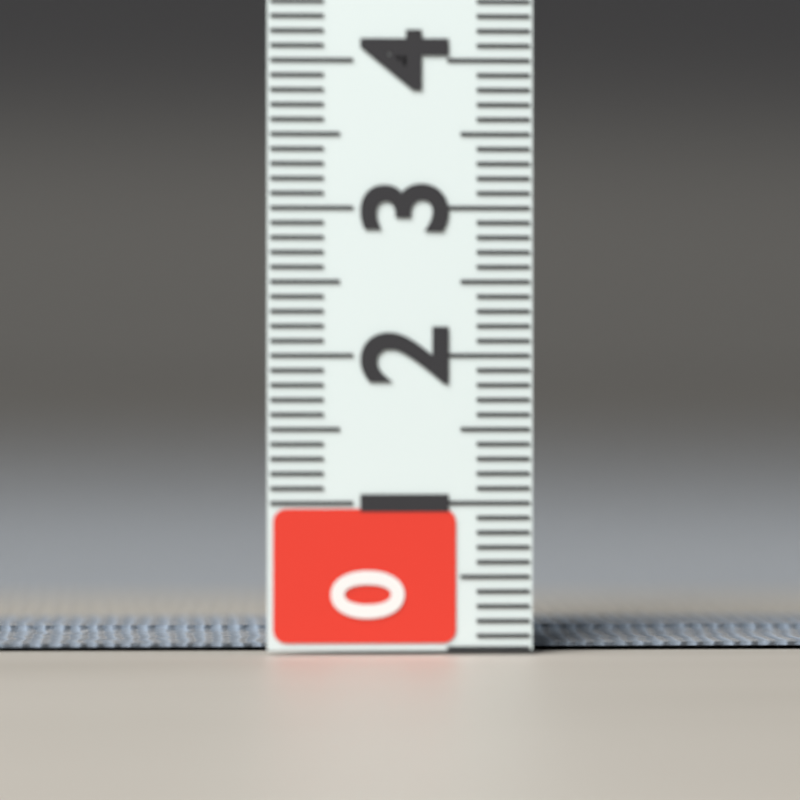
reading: 0.1 (no unit)
